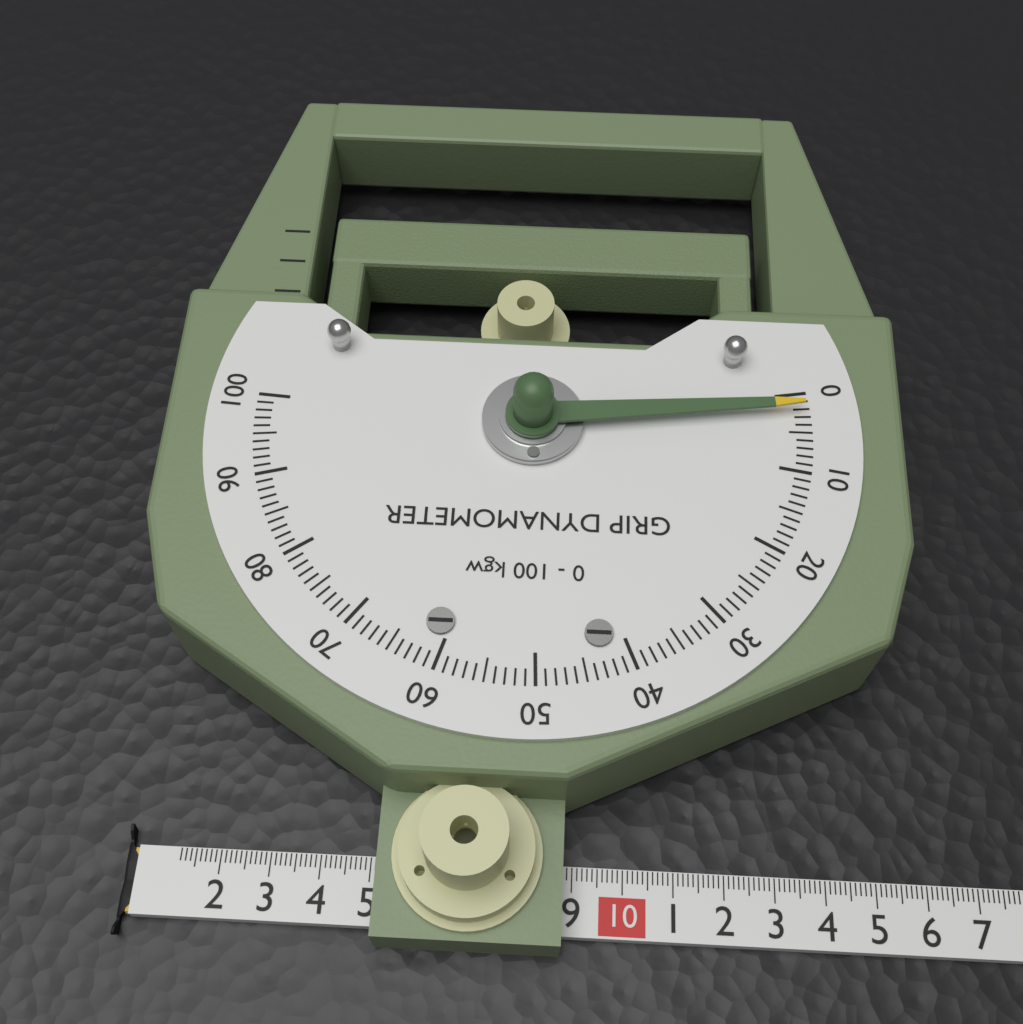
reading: 2 kgw
